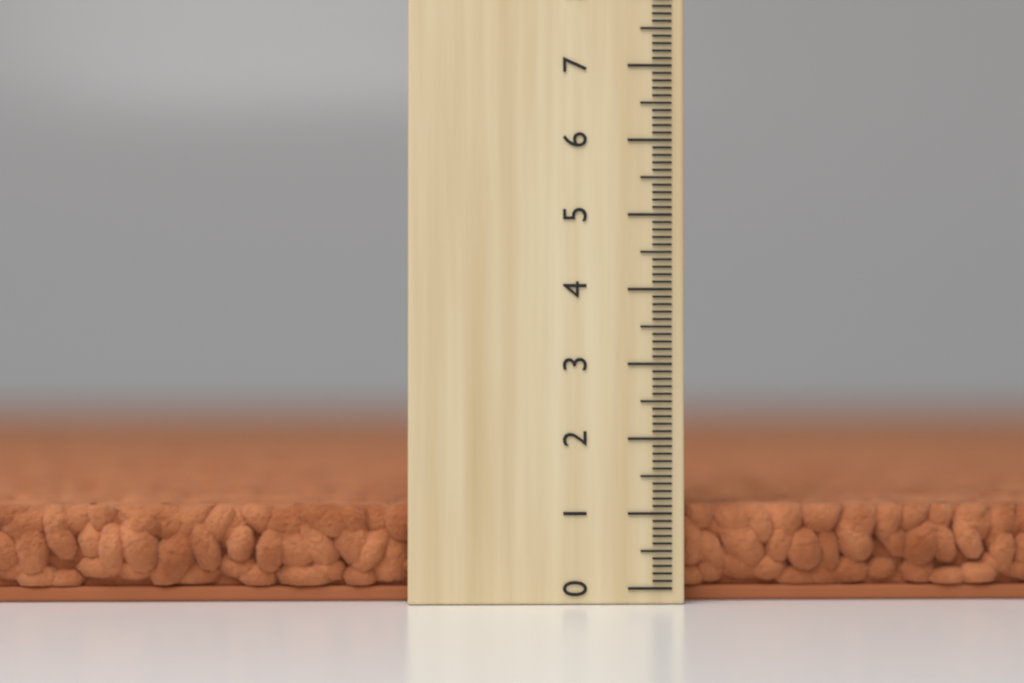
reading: 1.1 (no unit)
